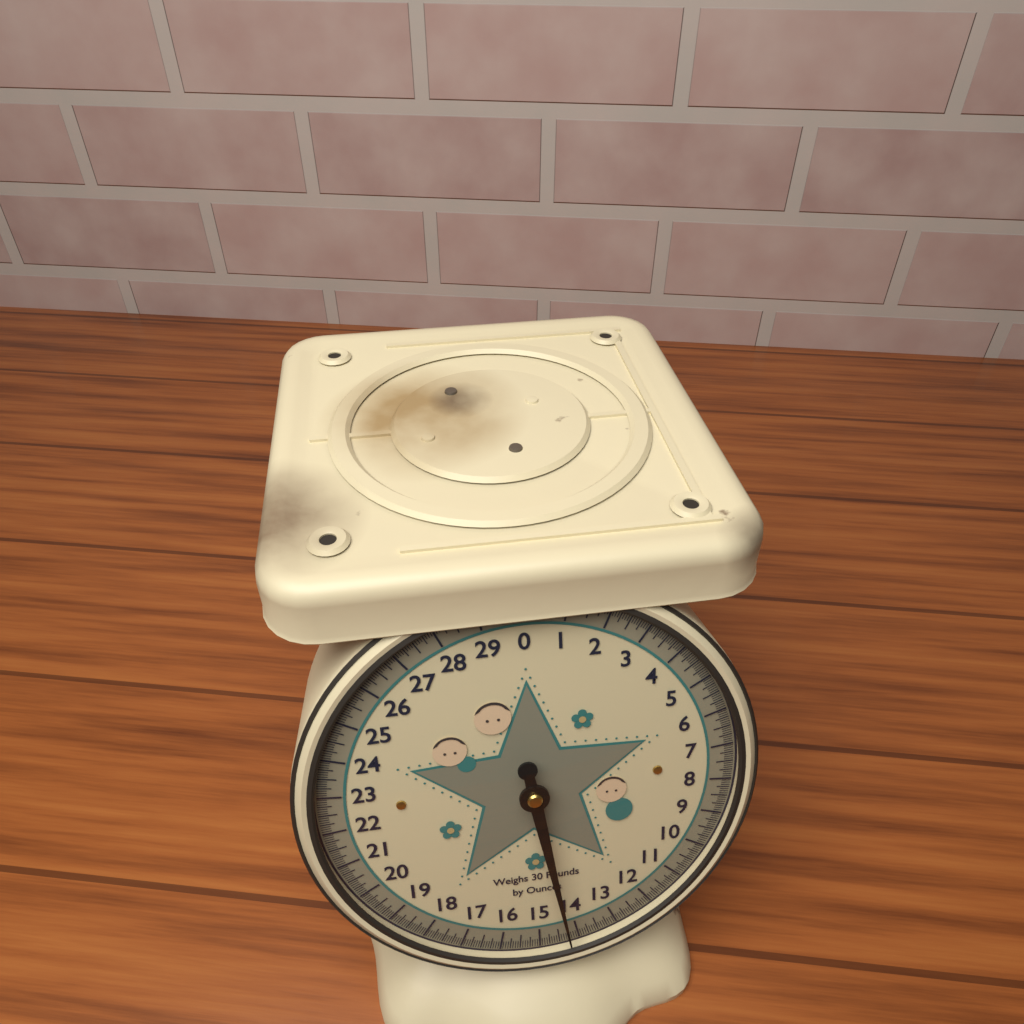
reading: 14.2500 lb
